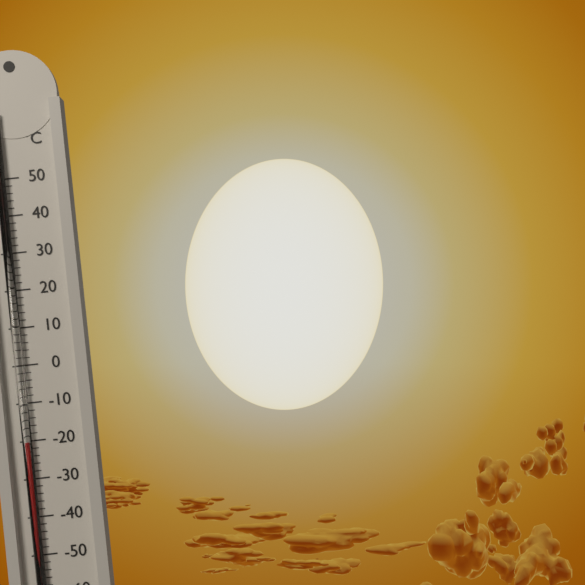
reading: -20 °C
